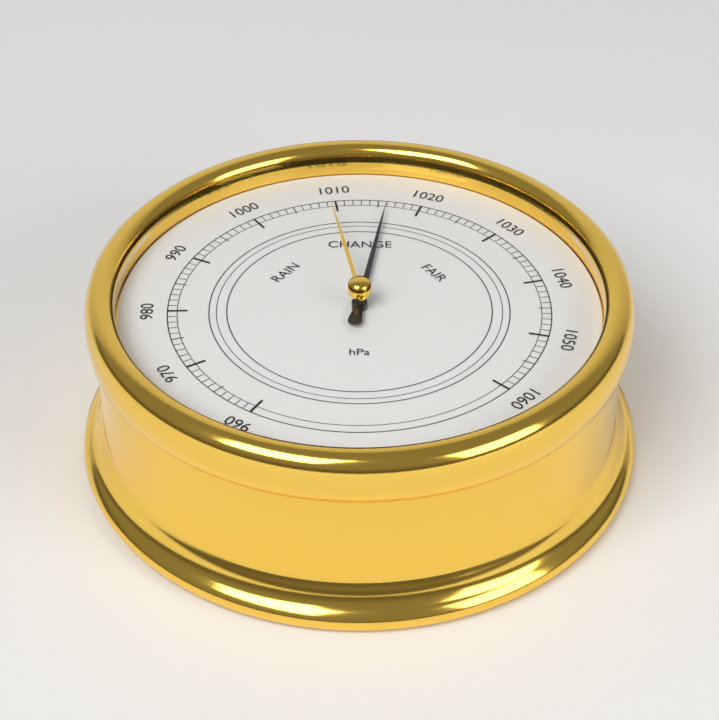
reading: 1016 hPa
